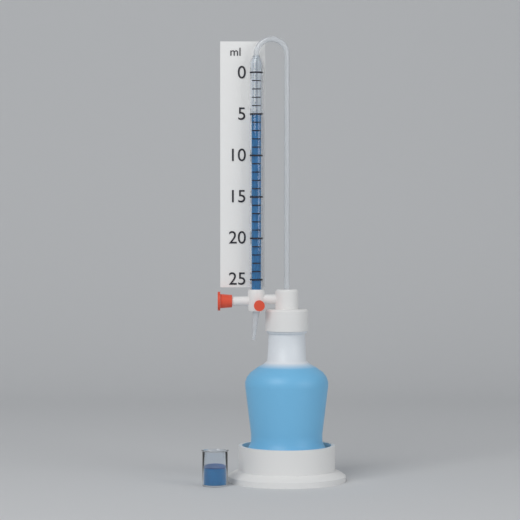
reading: 5 ml
